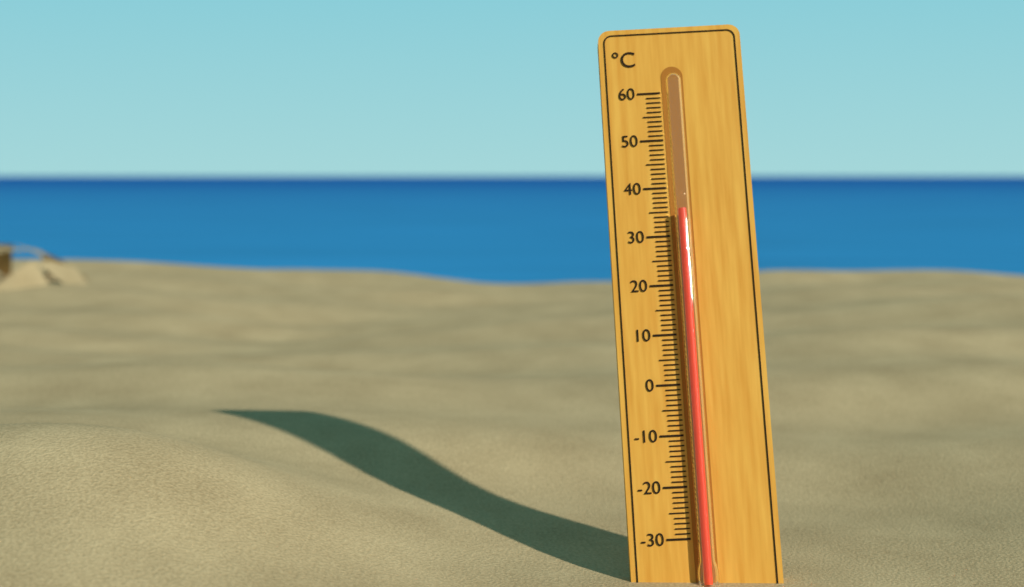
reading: 35 °C
